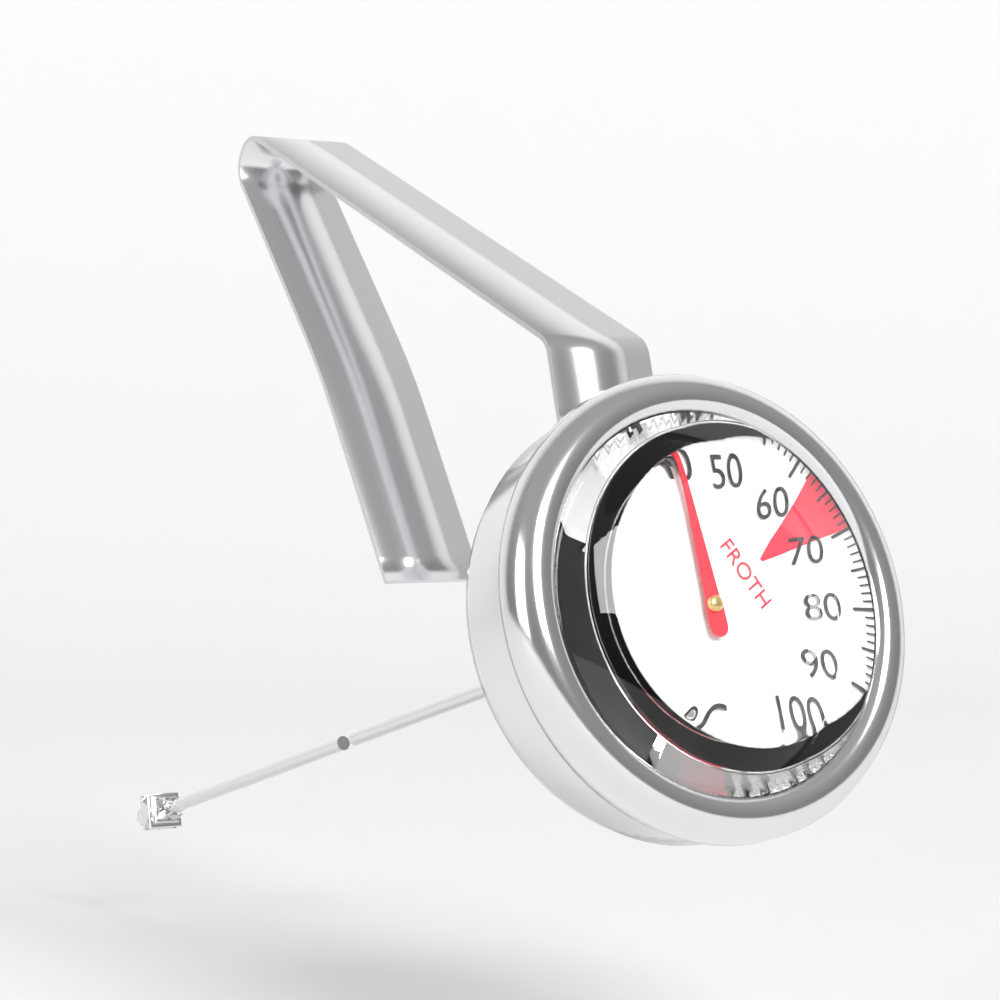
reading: 40 °C
